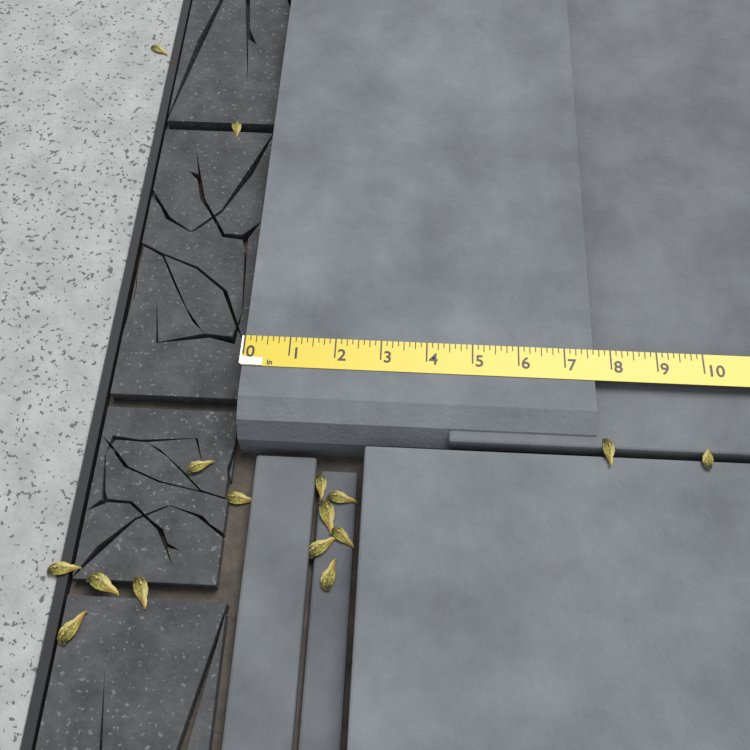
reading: 7.625 in
